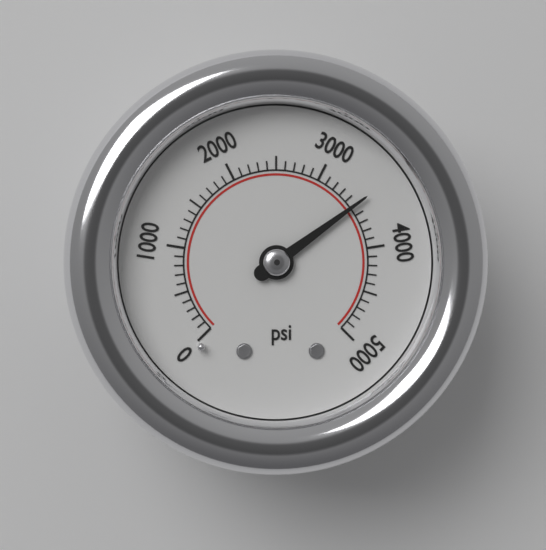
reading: 3500 psi
